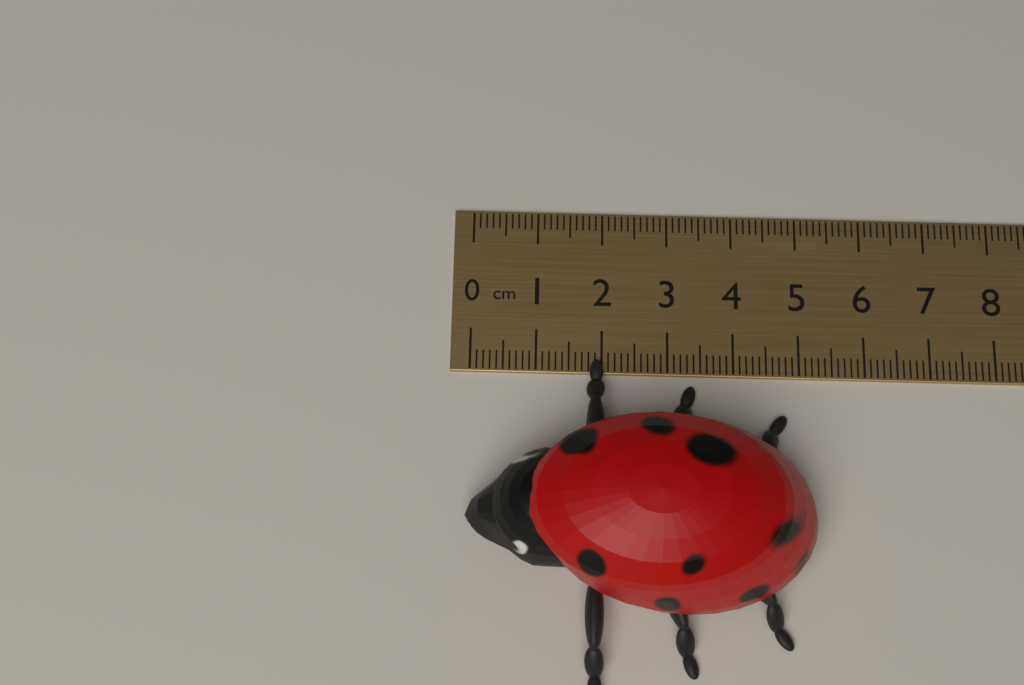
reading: 5.1 cm
